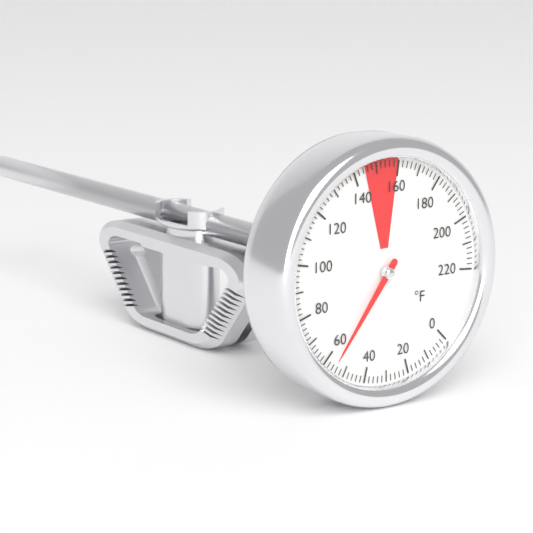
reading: 56 °F
